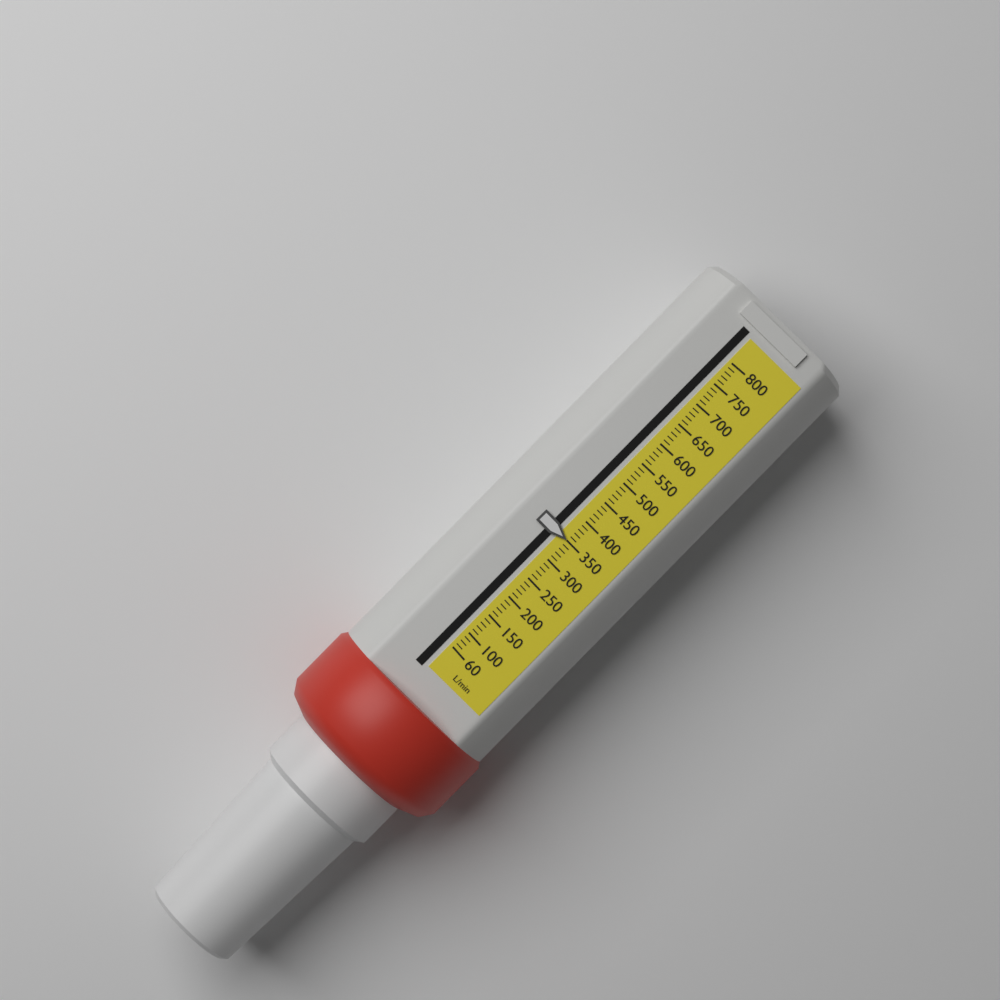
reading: 350 L/min
